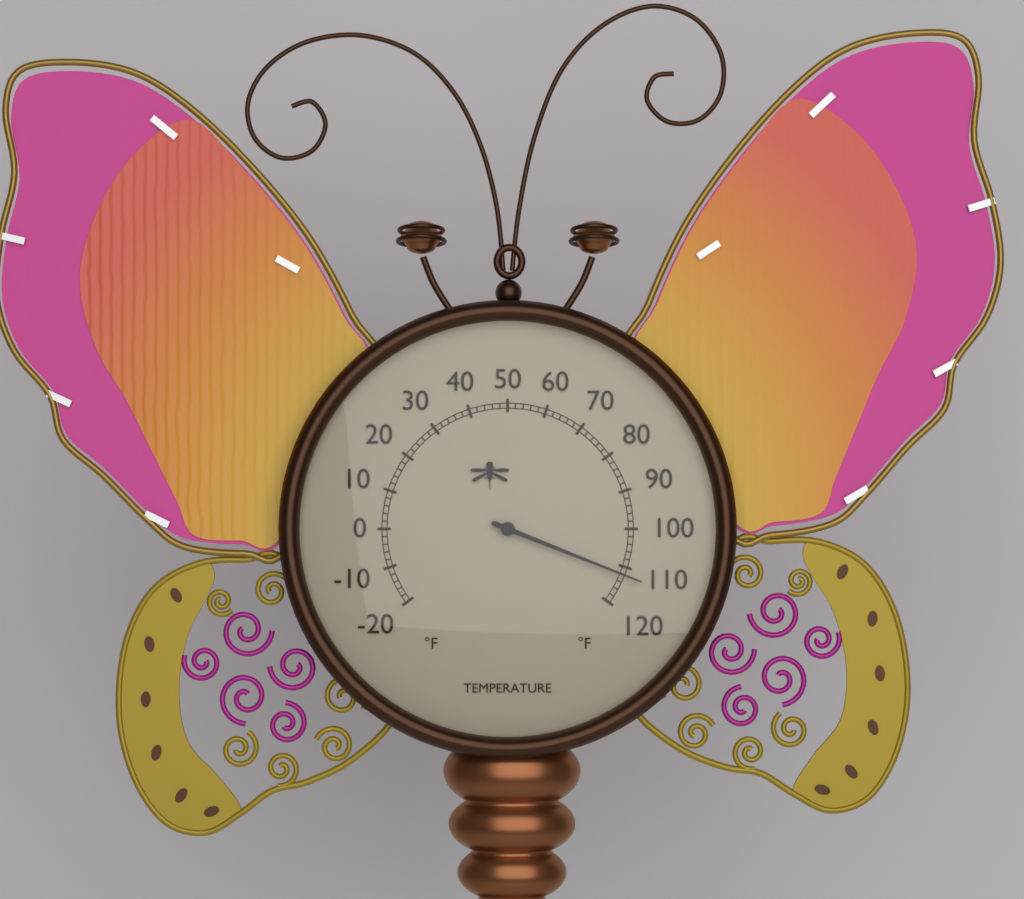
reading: 112 °F
